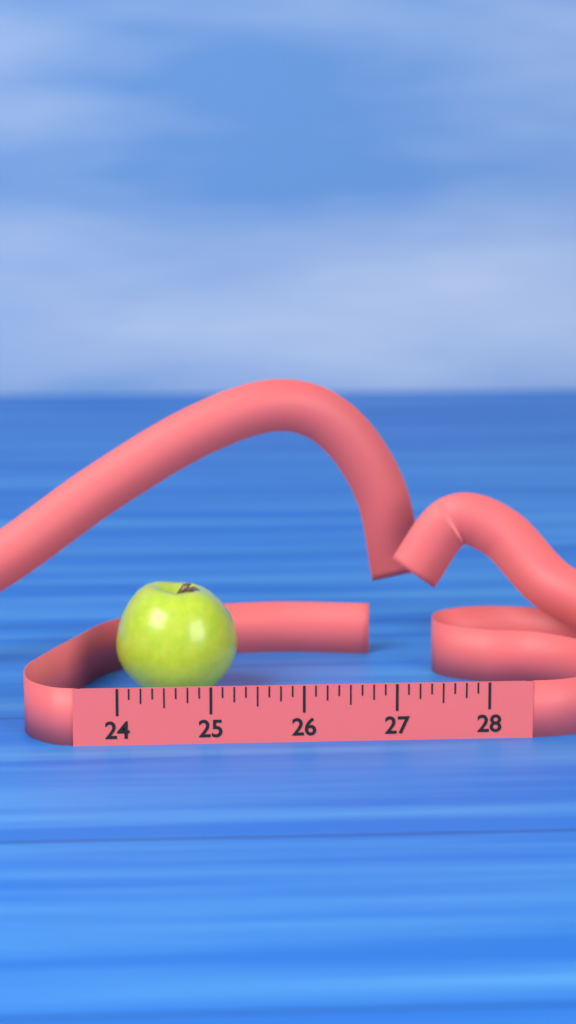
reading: 25.375 (no unit)
